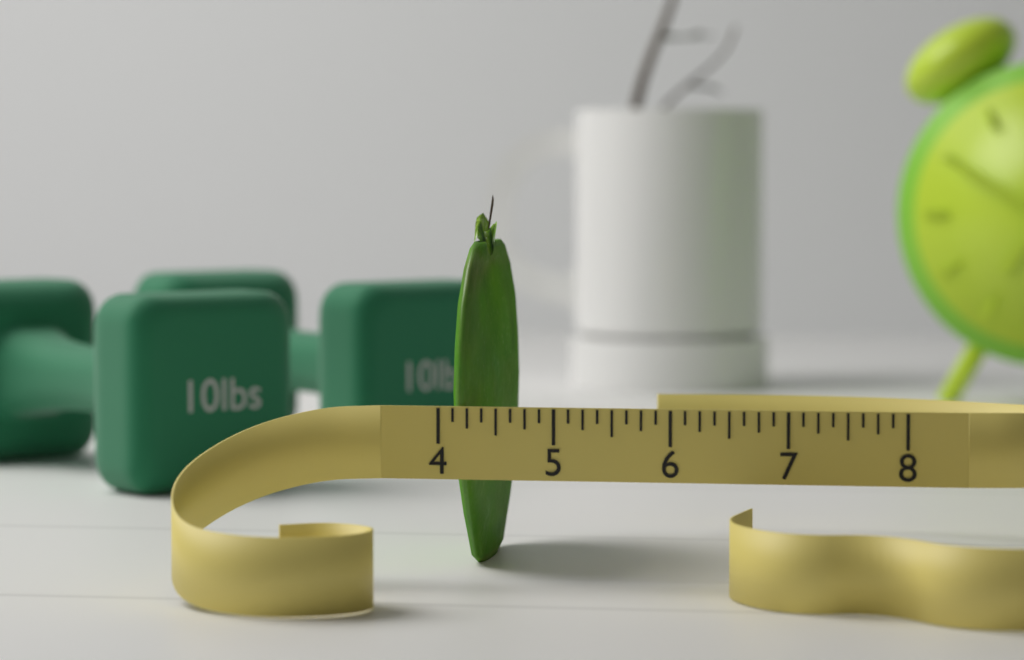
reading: 4.375 (no unit)
